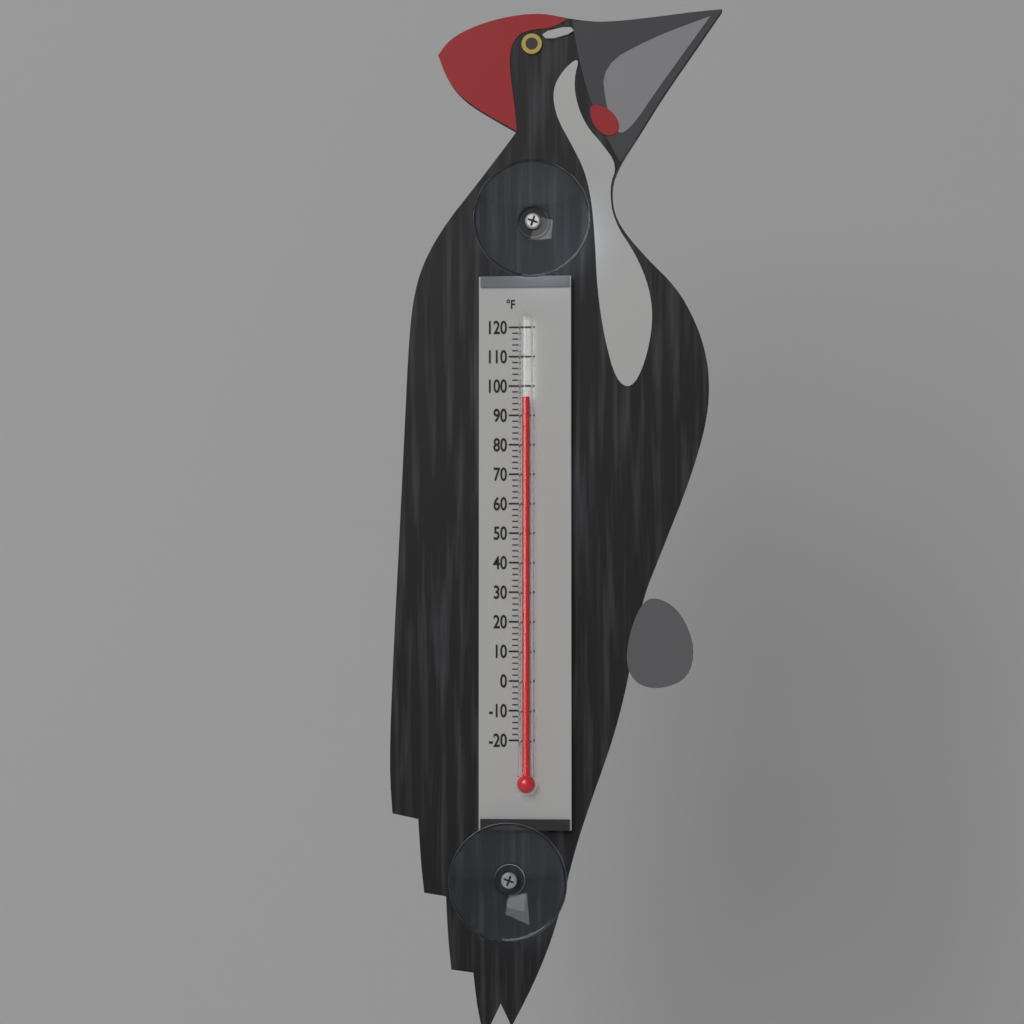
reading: 96 °F
